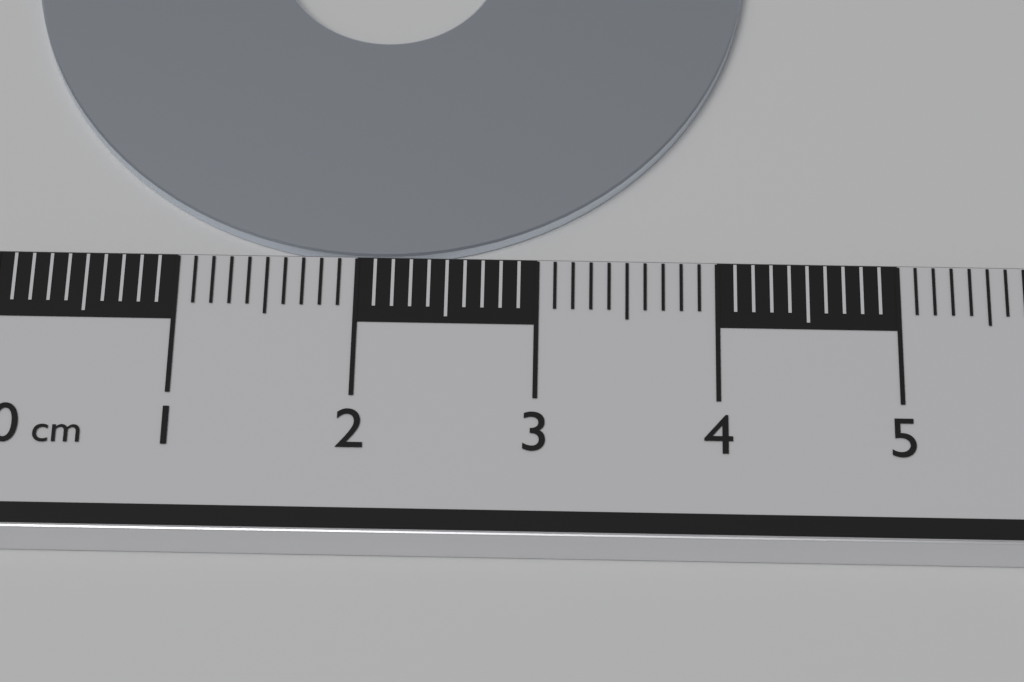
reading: 4.2 cm
